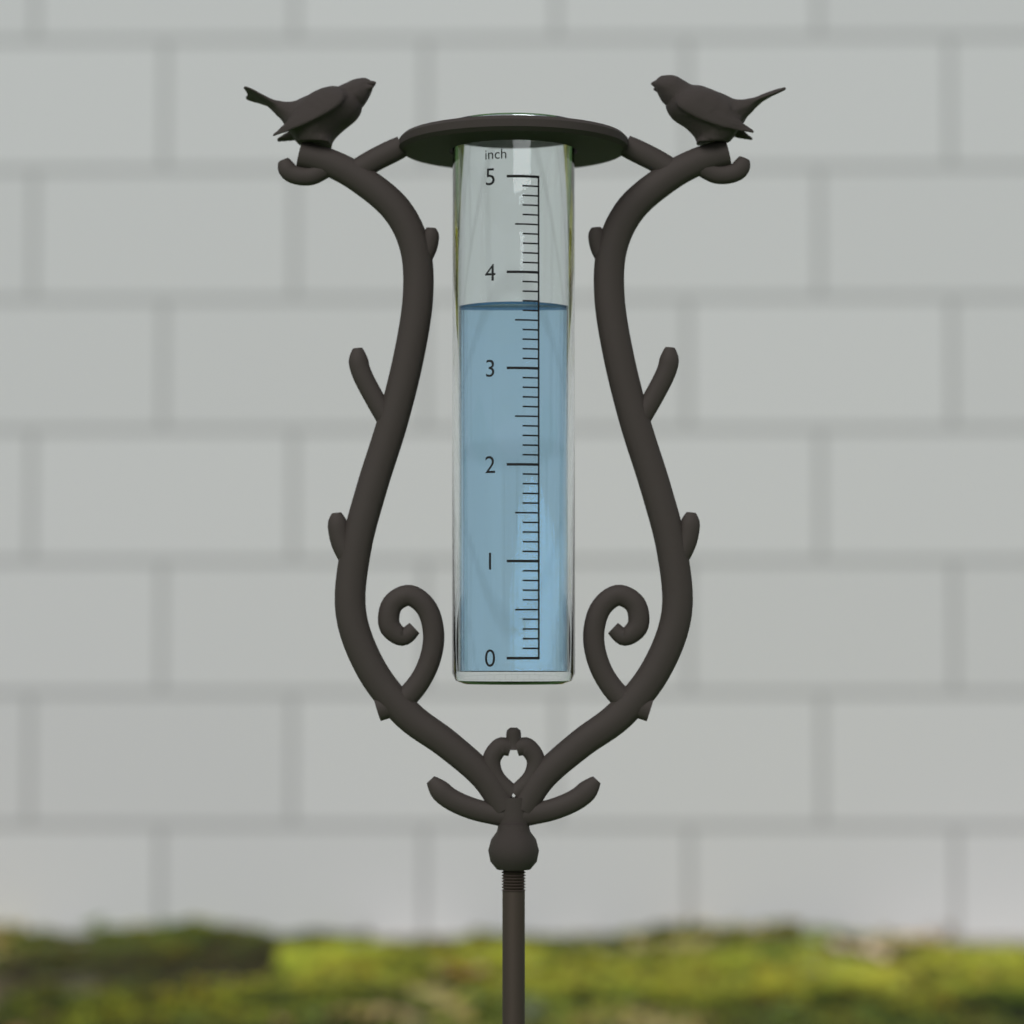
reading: 3.7 inch
